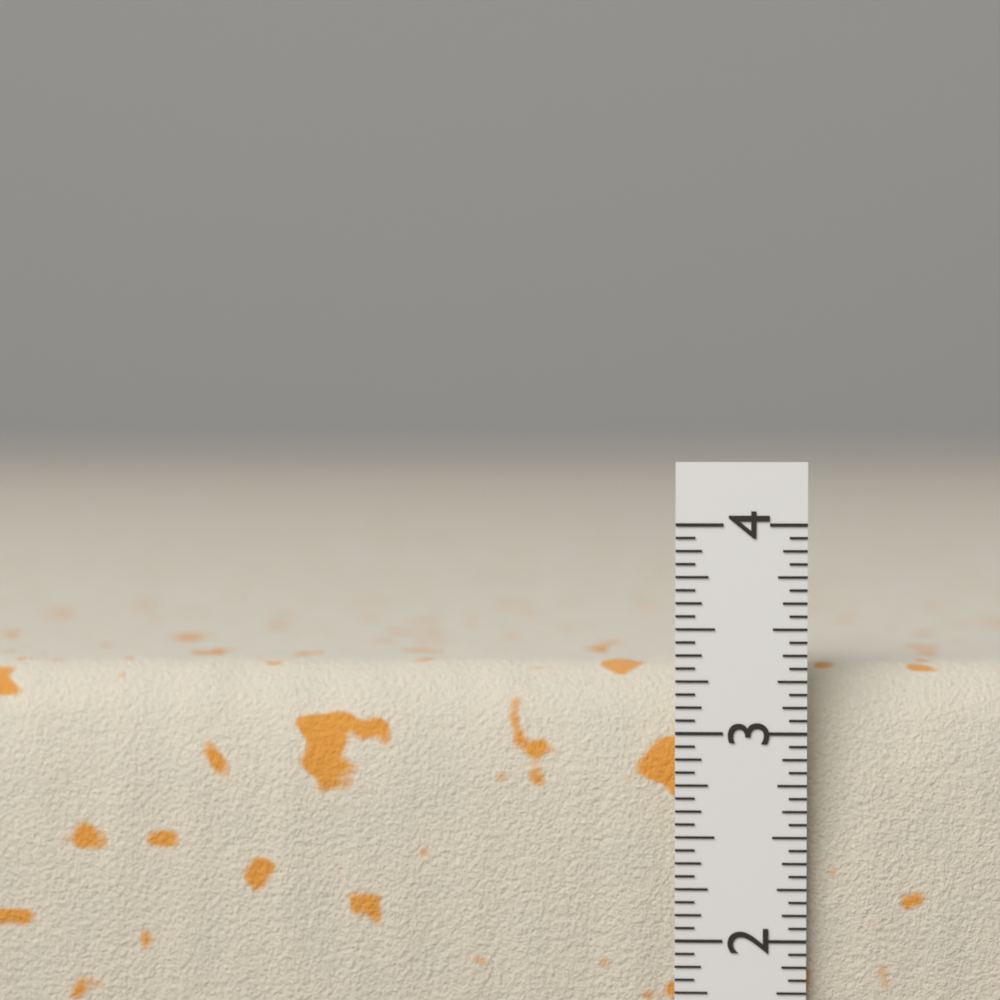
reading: 3.3125 in
